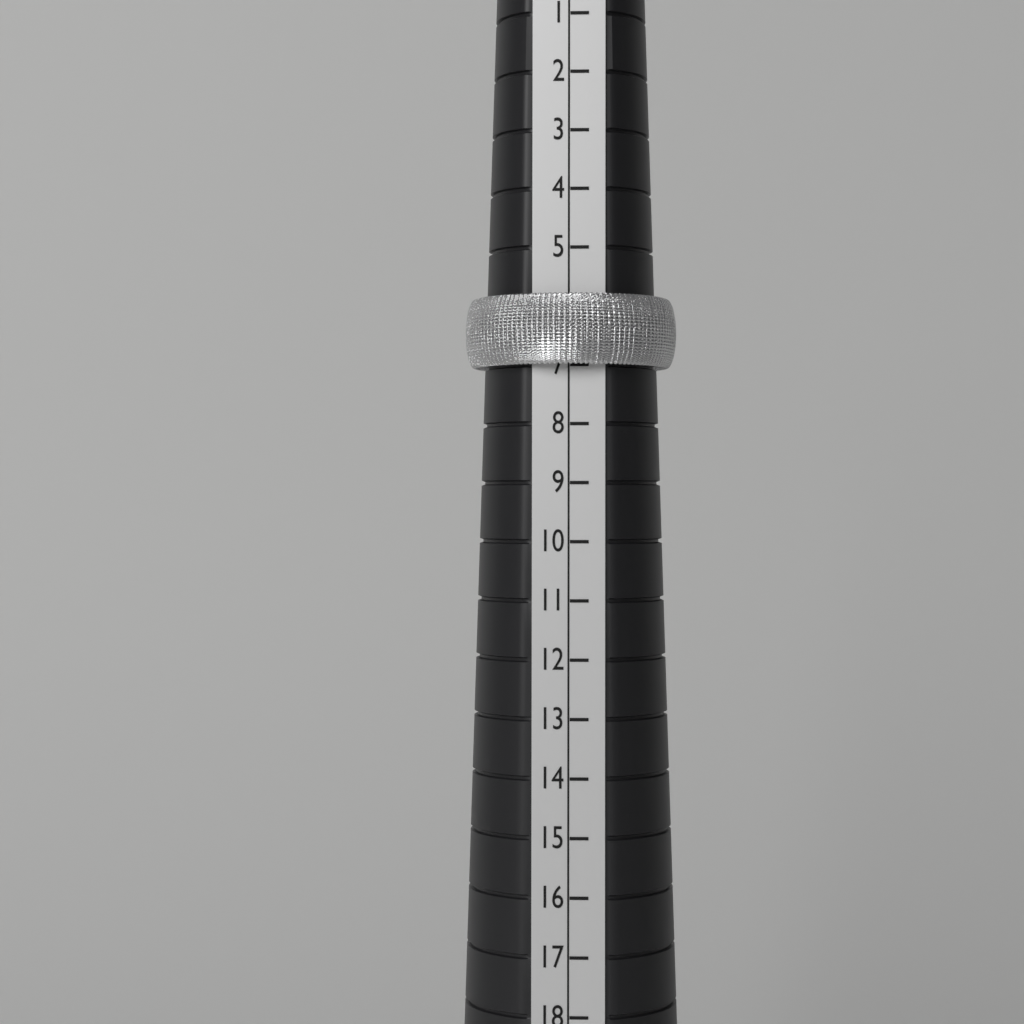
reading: 7 (no unit)
